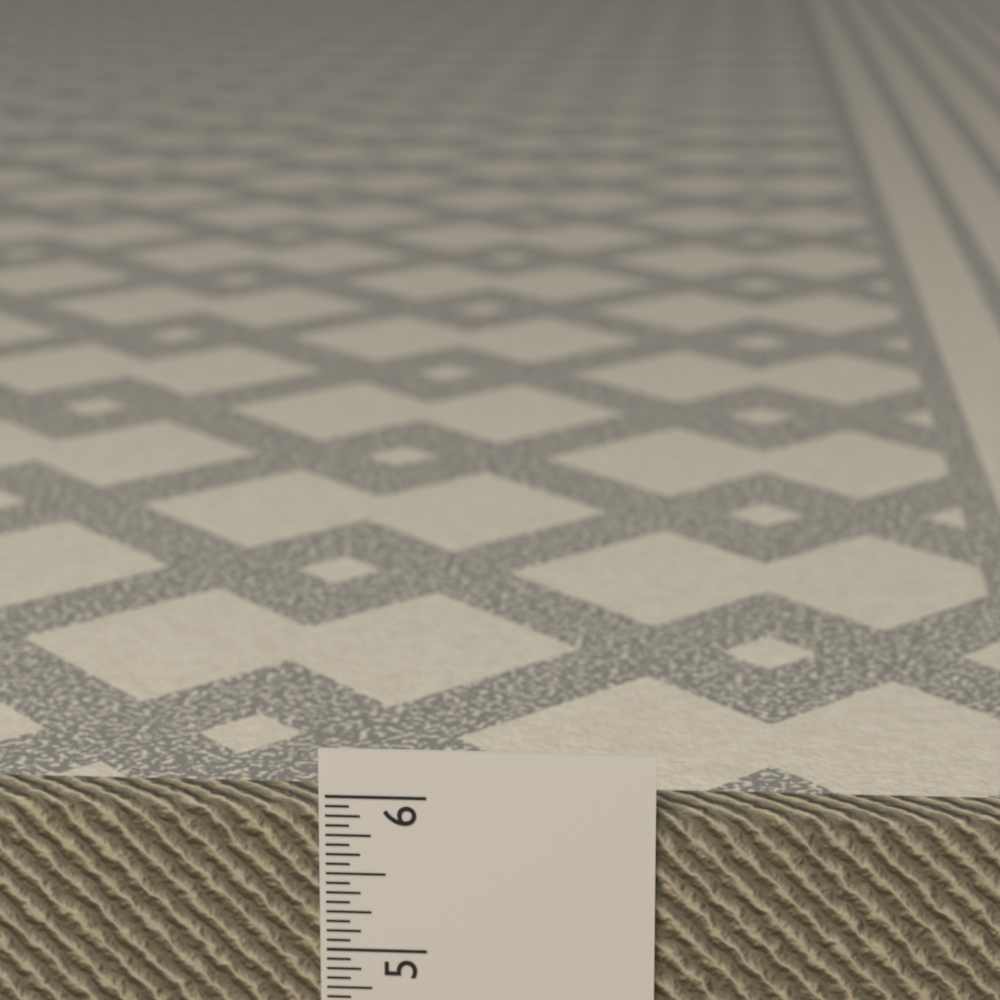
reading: 5.9375 in
